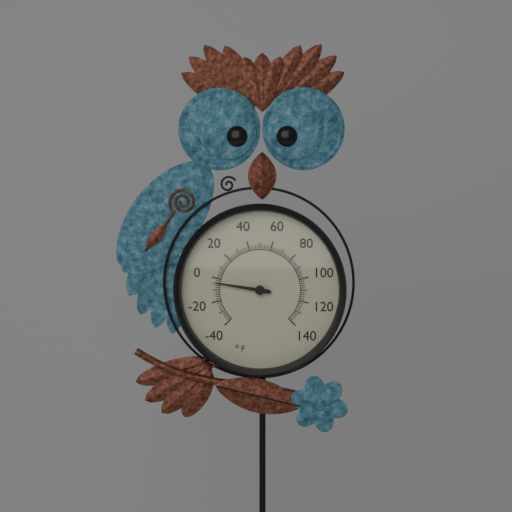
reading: -4 °F
